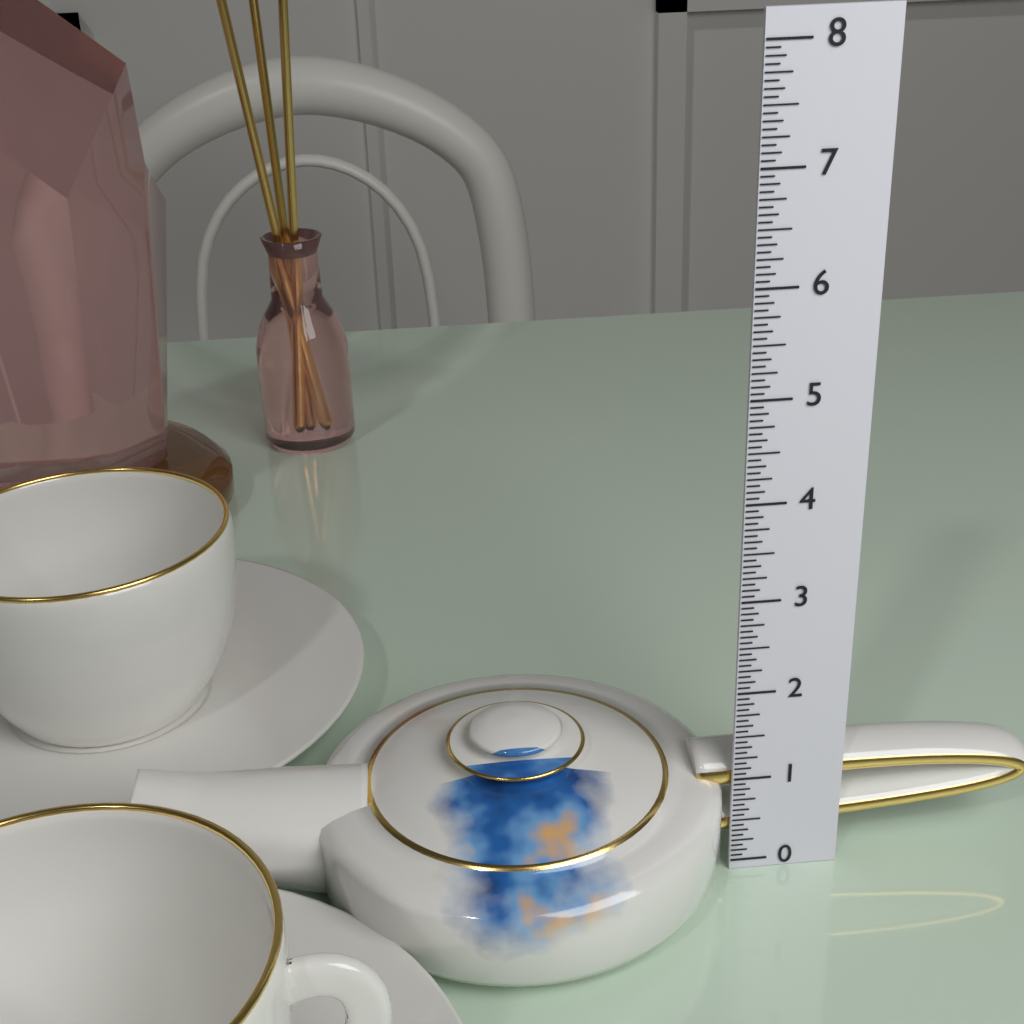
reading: 1.6250 (no unit)
